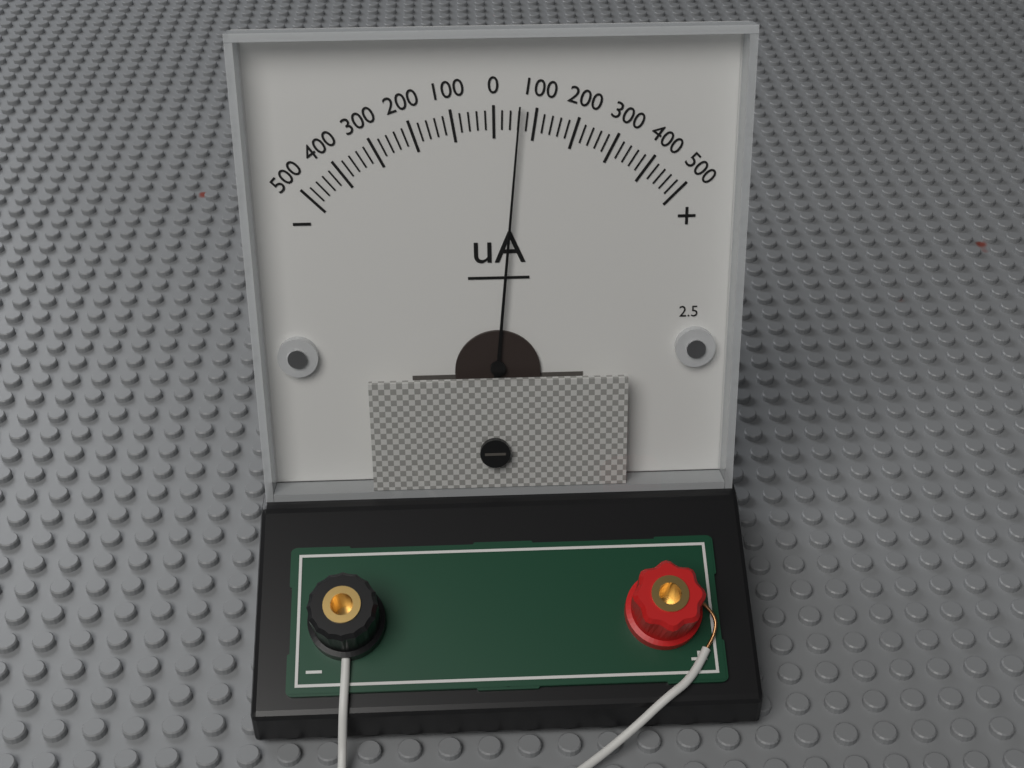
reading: 60 uA
